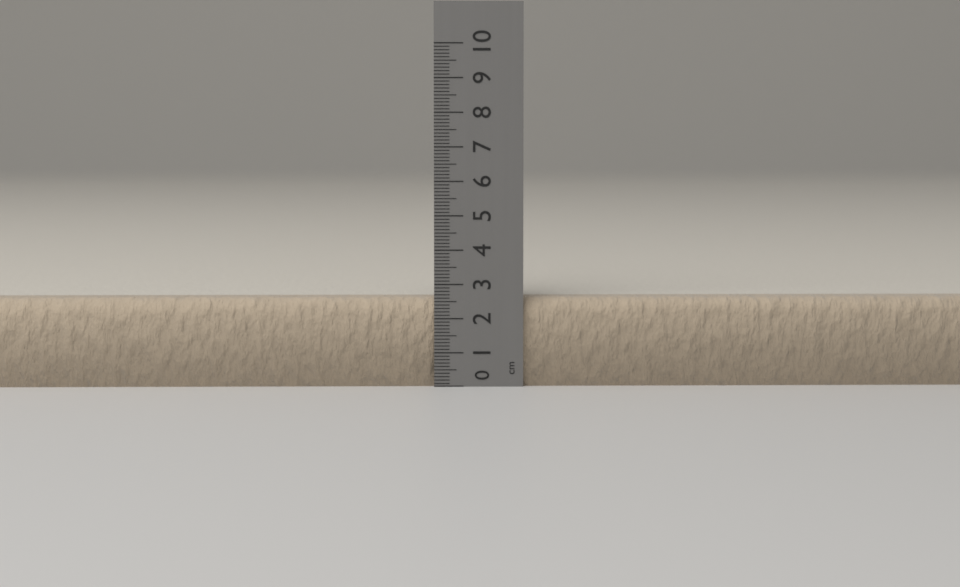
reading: 2.6 cm
